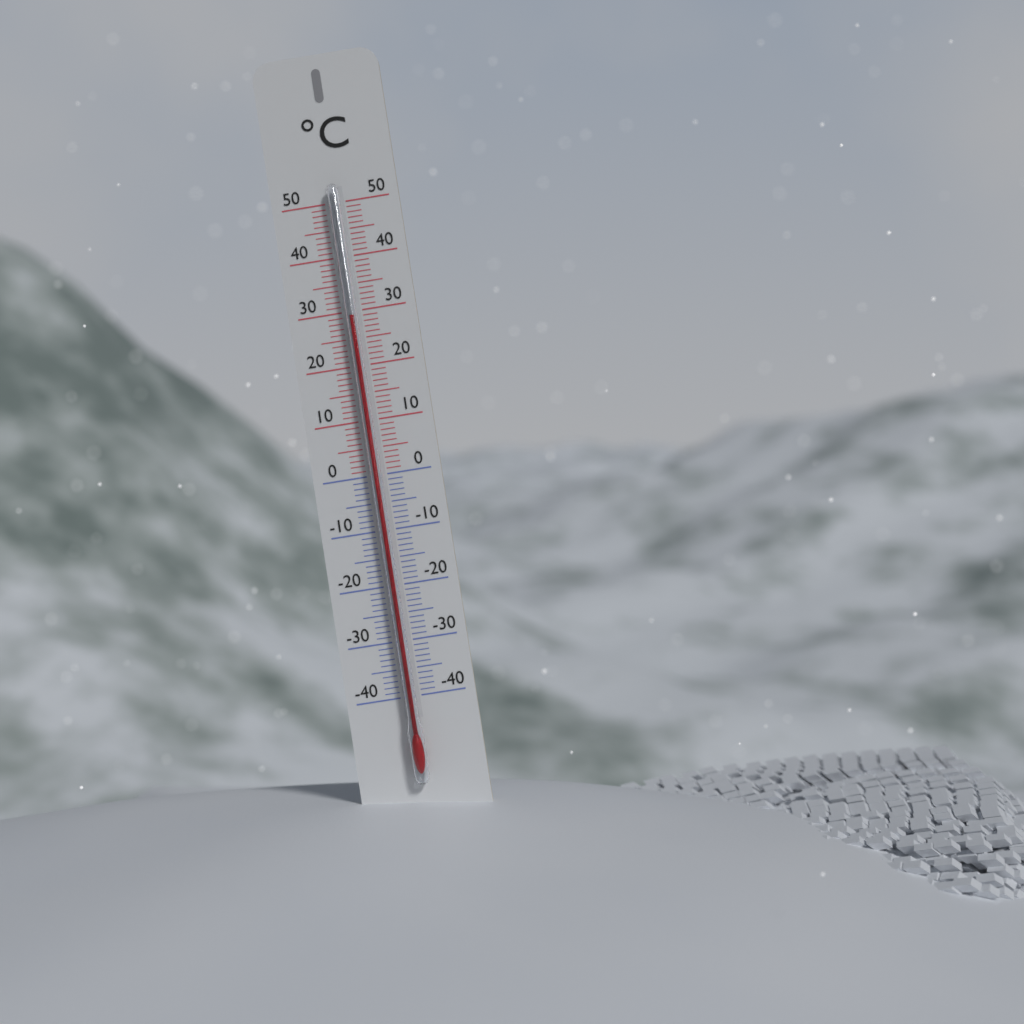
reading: 29 °C
